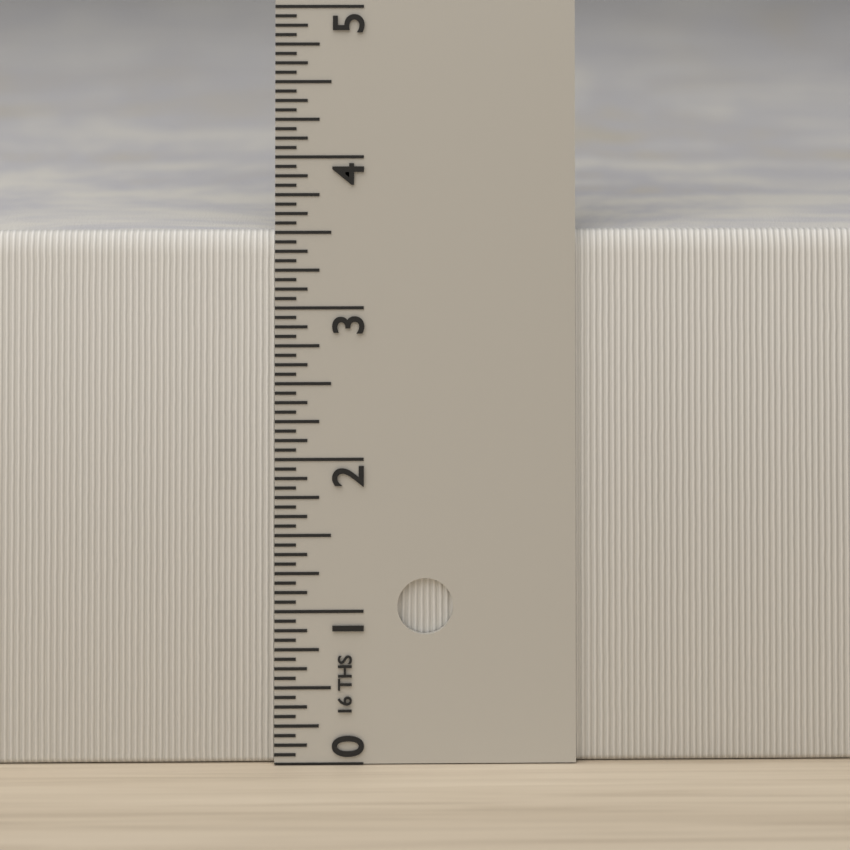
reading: 3.5000 in
